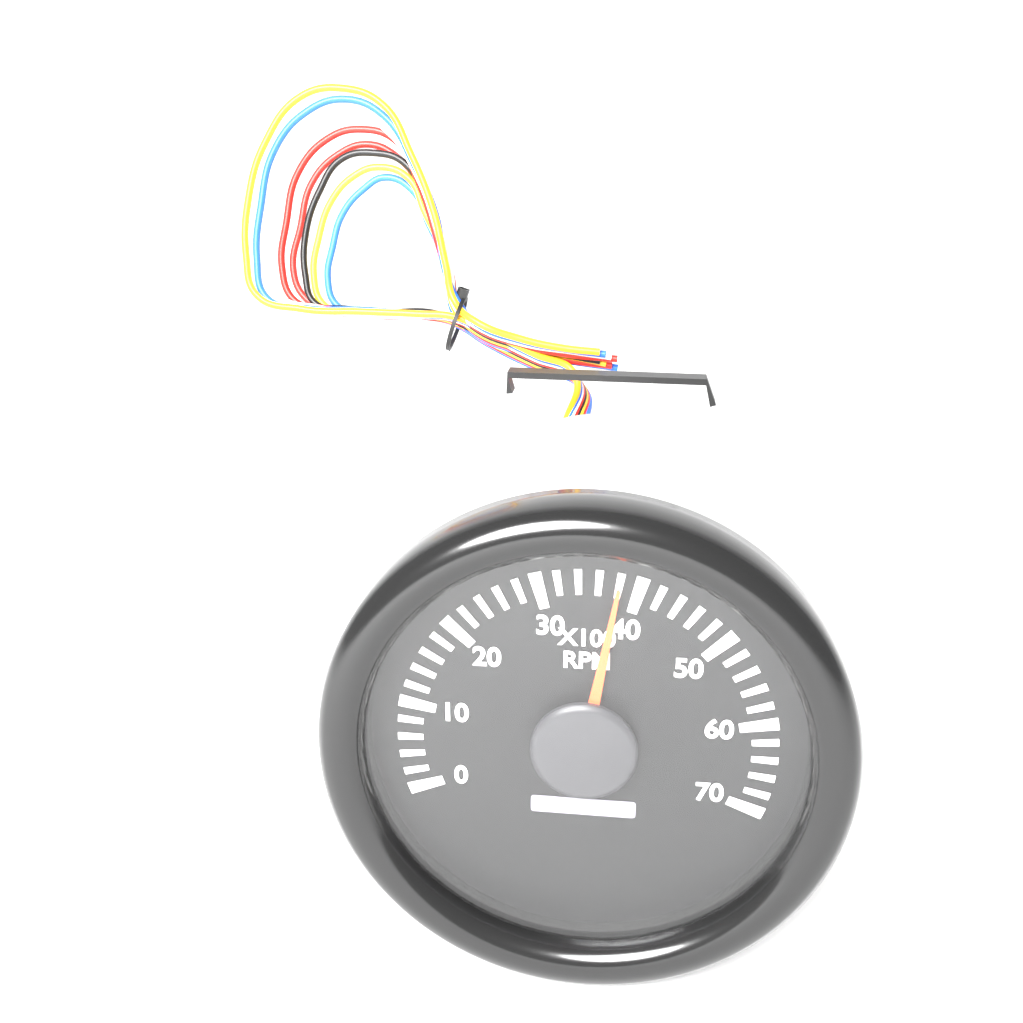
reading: 38 x100 RPM
